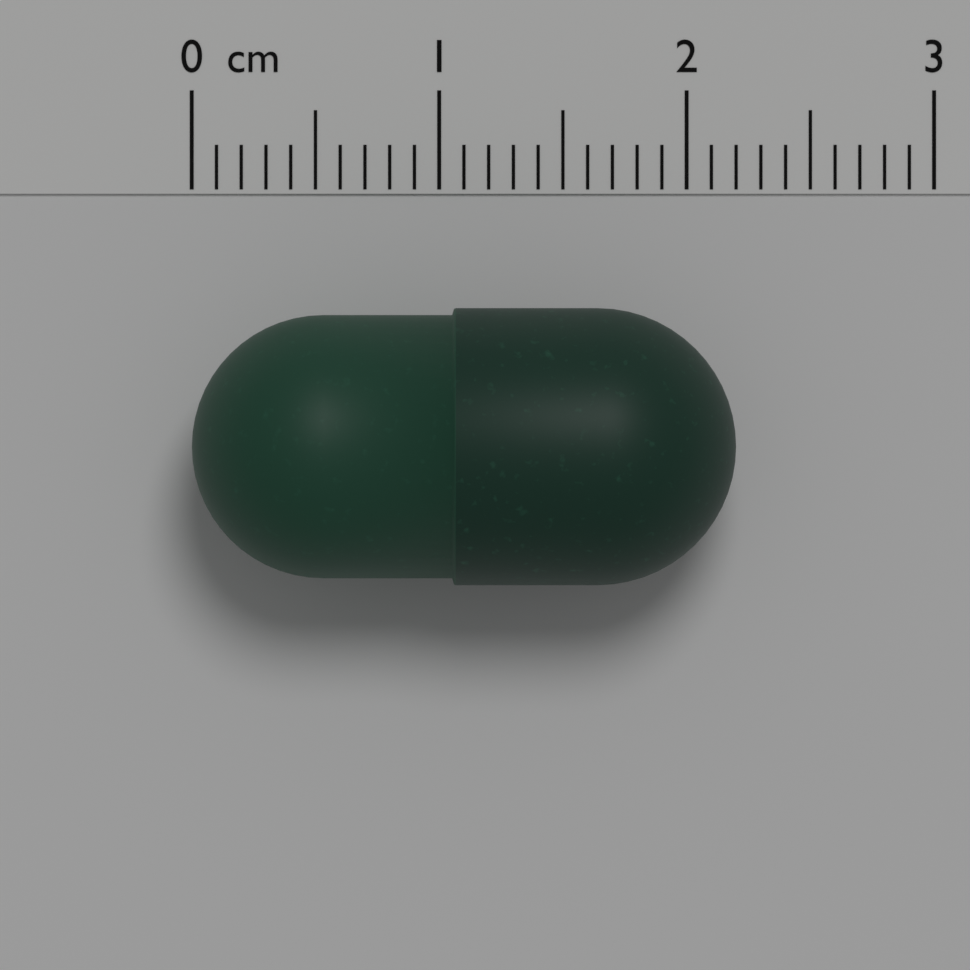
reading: 2.2 cm
